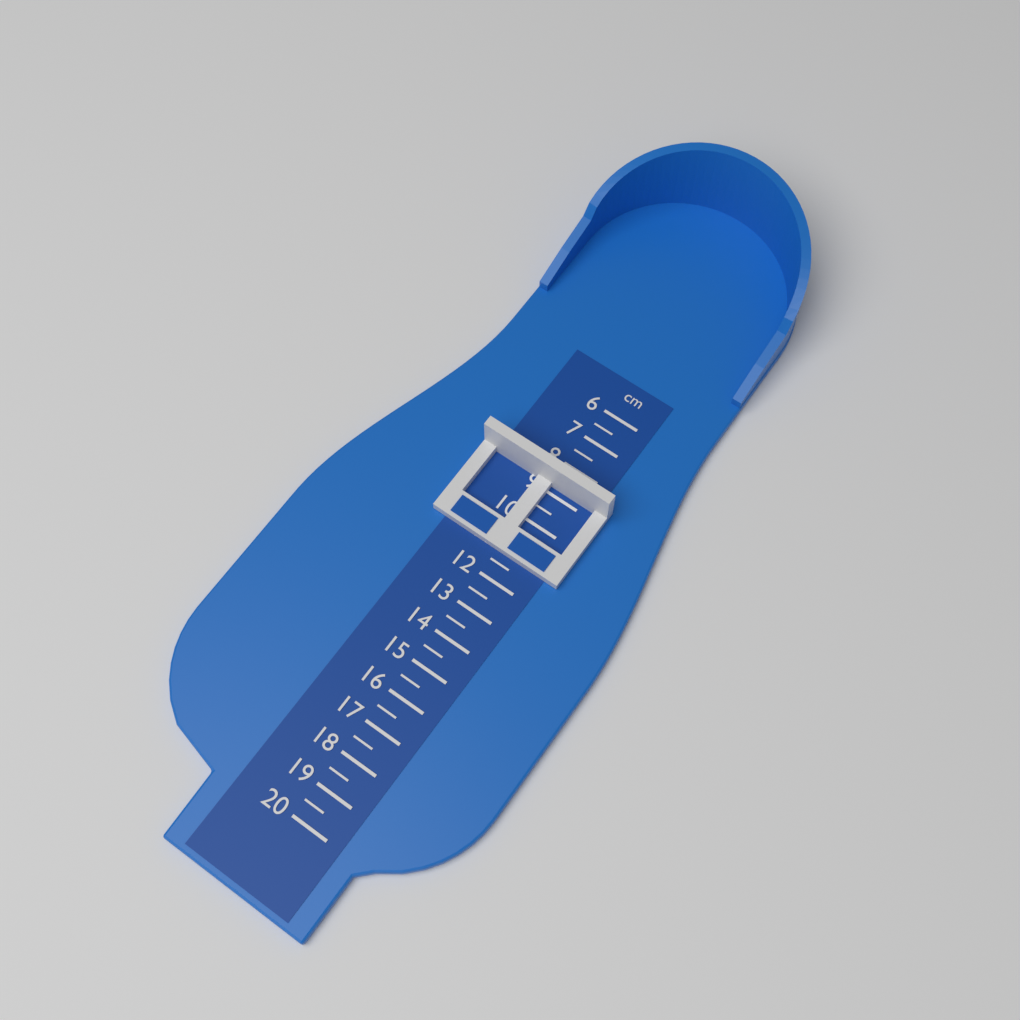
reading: 8.5 cm
